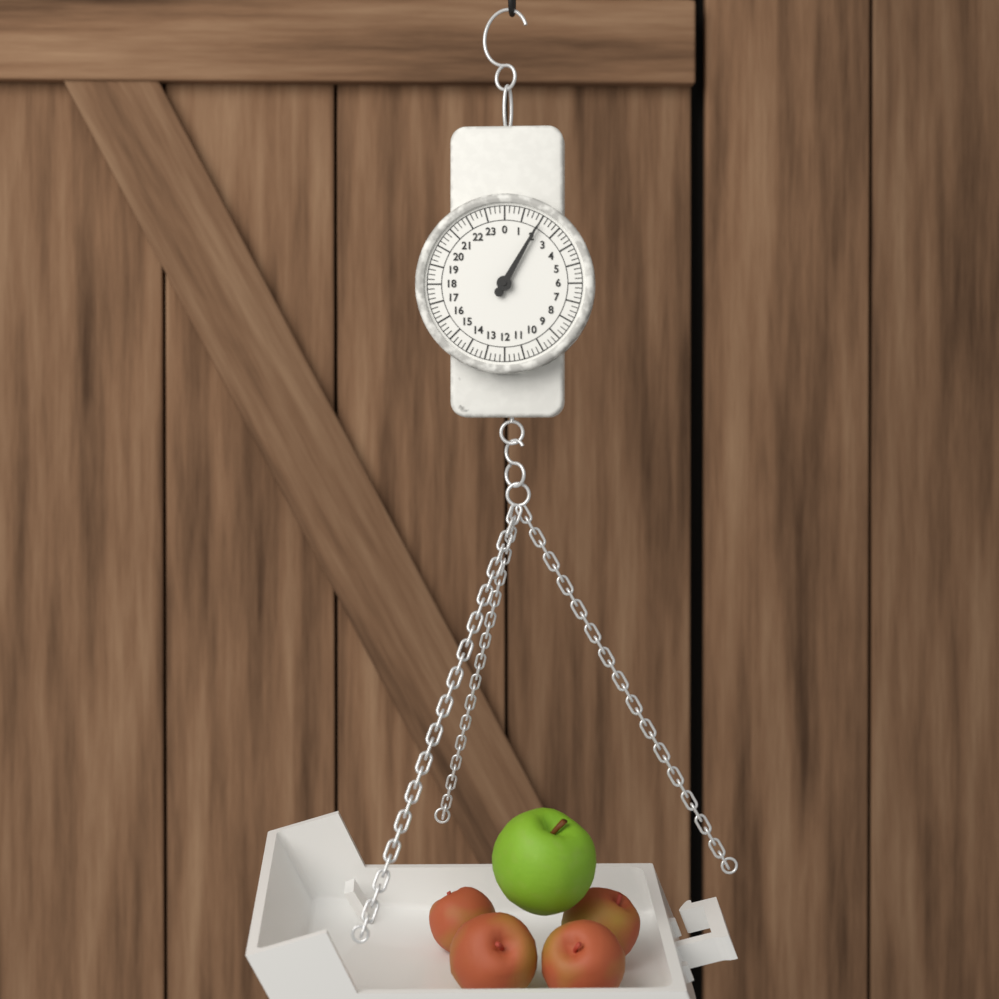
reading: 2.00 (no unit)
